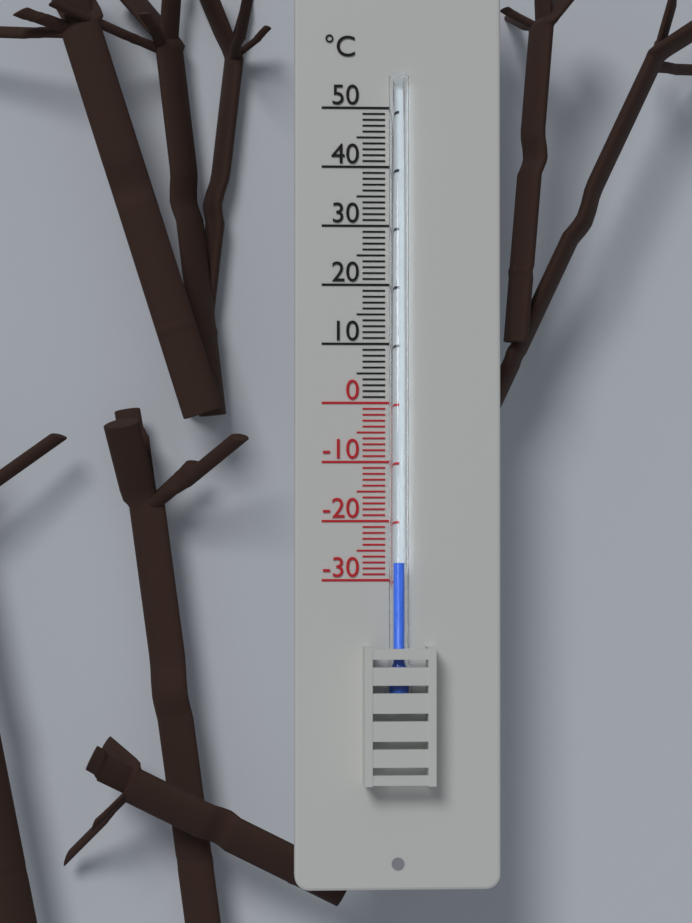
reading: -27 °C
